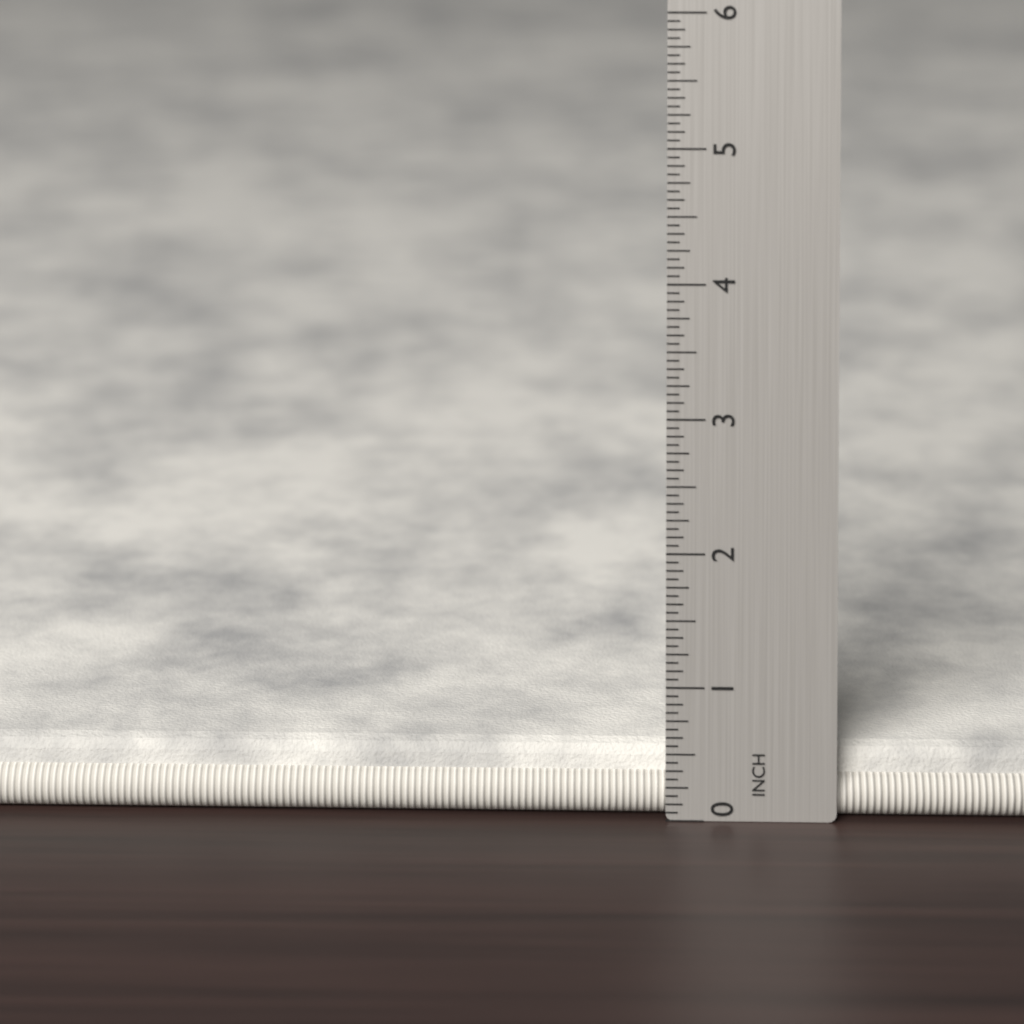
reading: 0.5000 in
